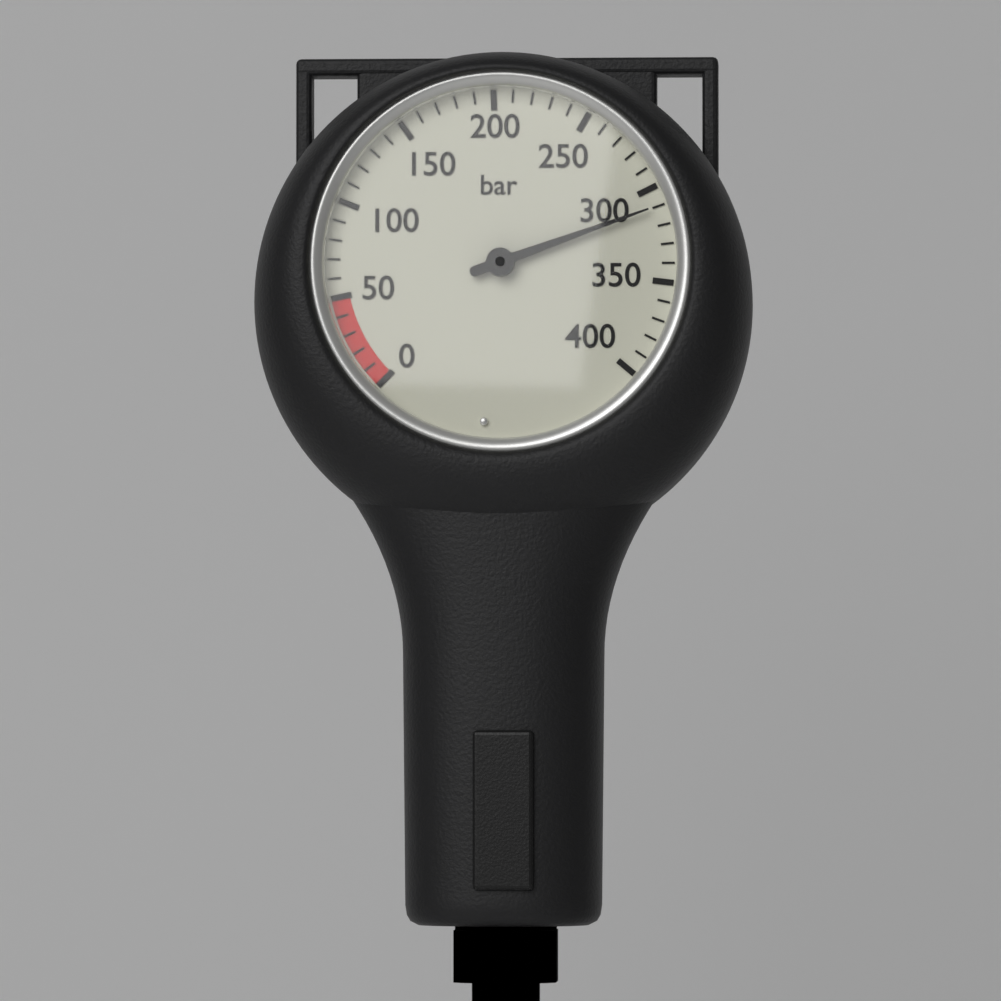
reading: 310 bar
